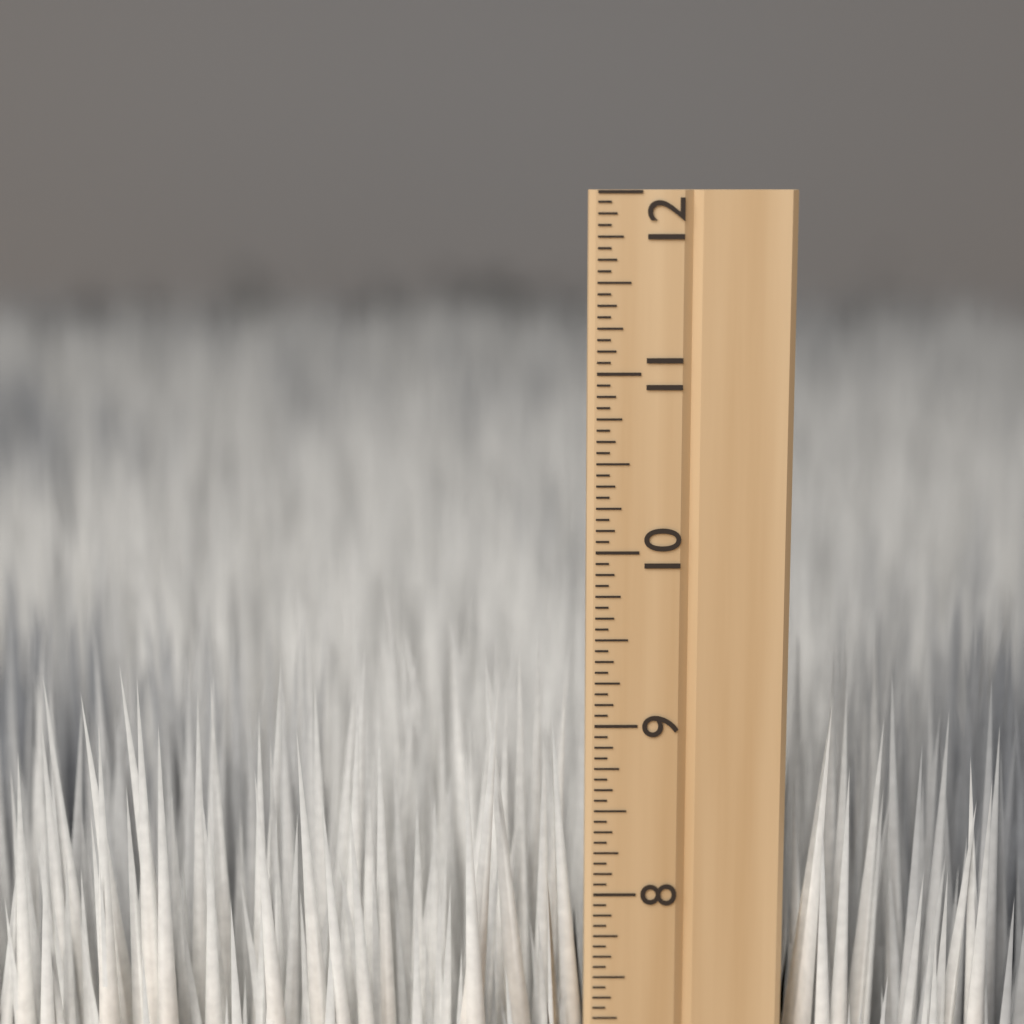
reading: 9.3750 inch
